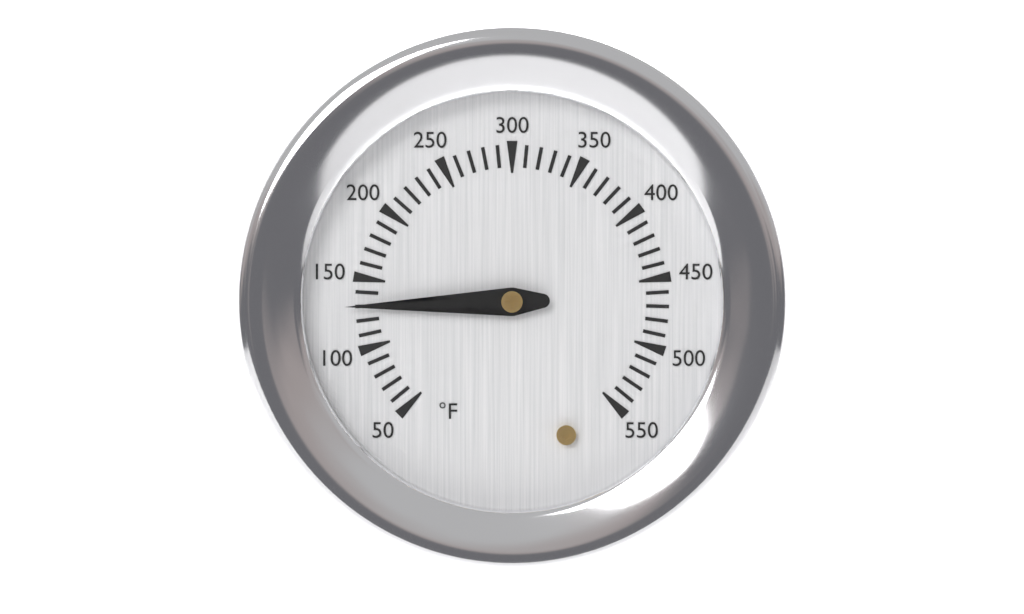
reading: 130 °F
